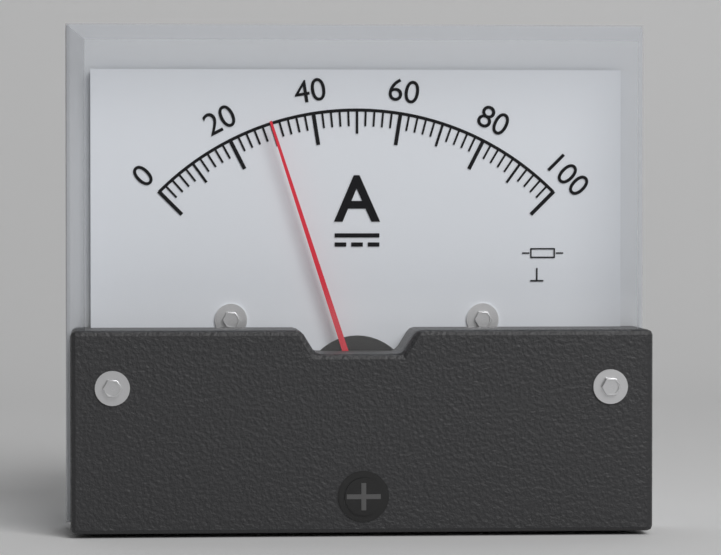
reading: 30 A
